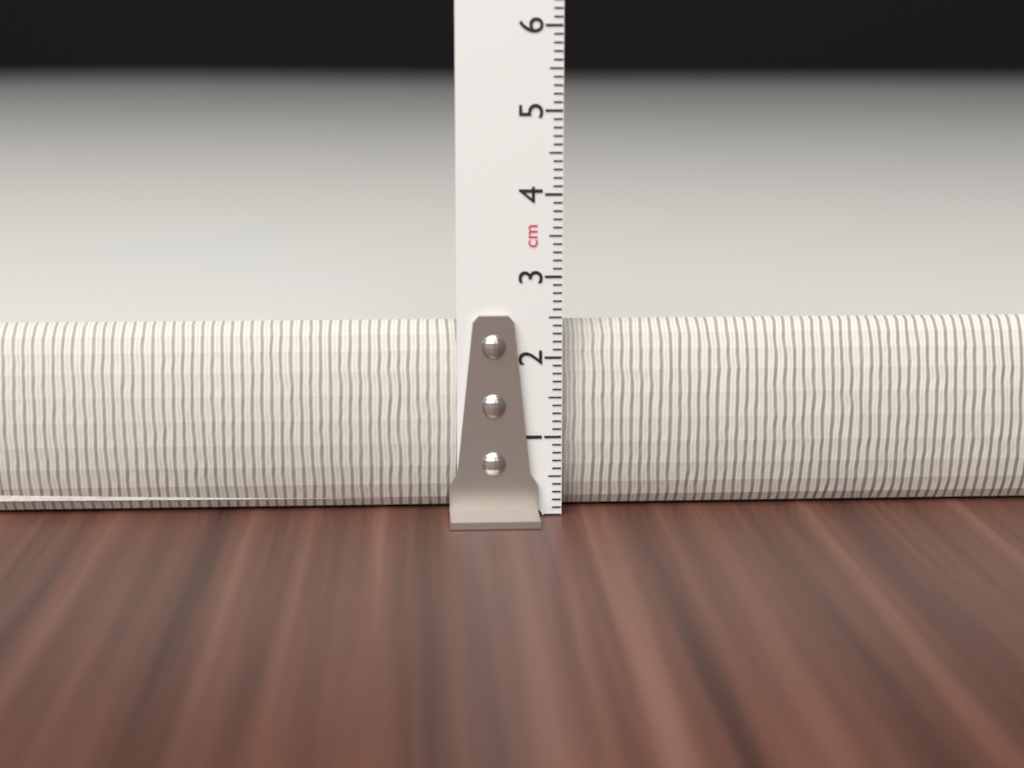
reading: 2.4 cm
